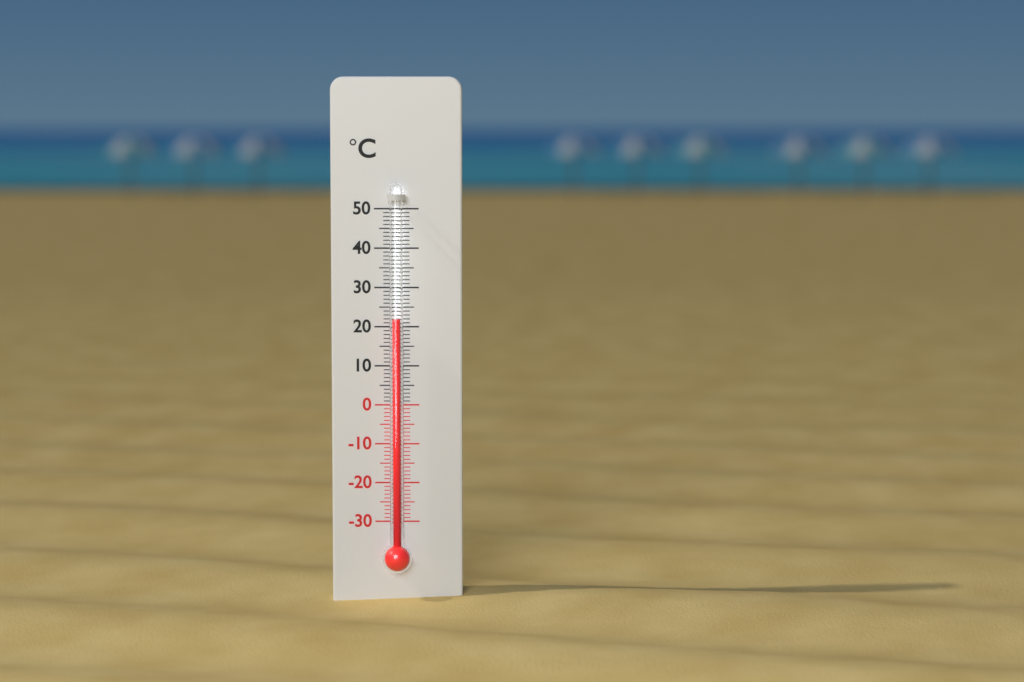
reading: 22 °C
